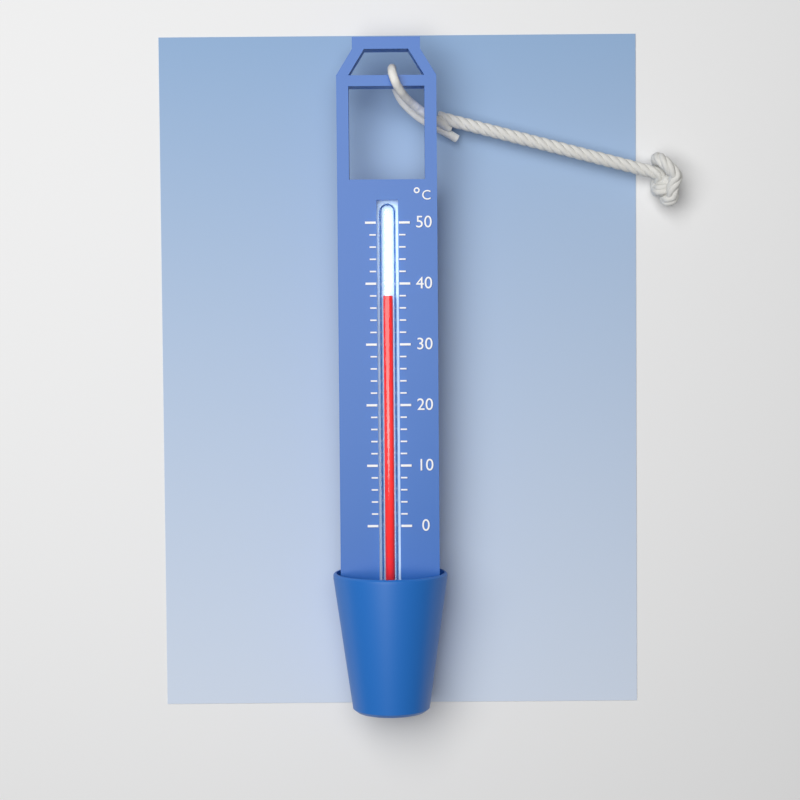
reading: 38 °C
